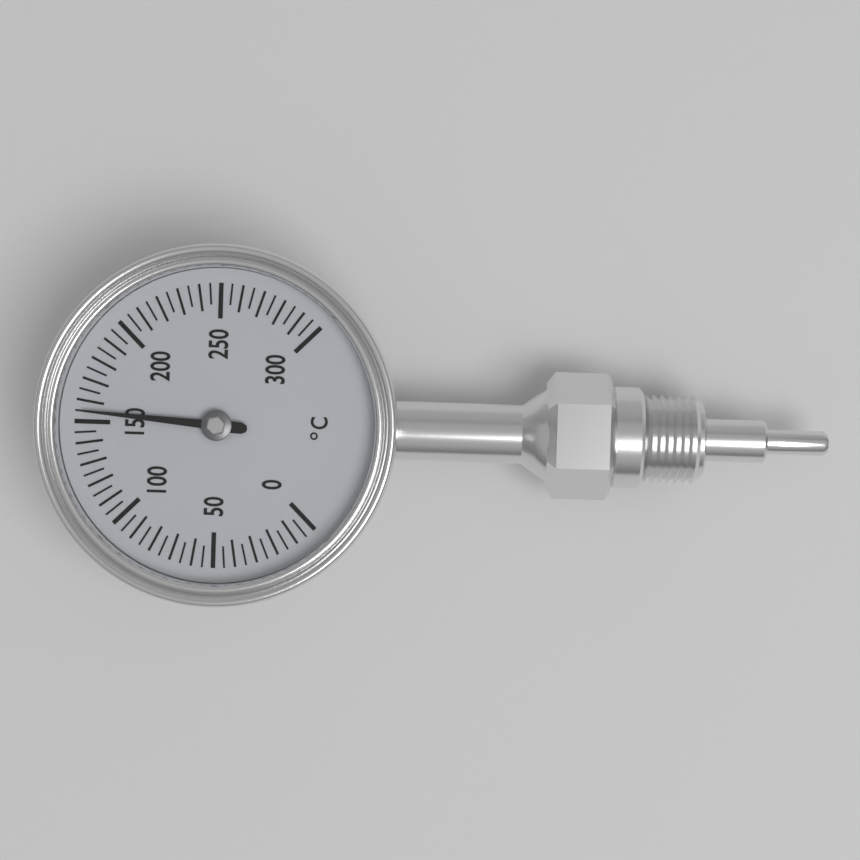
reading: 155 °C
